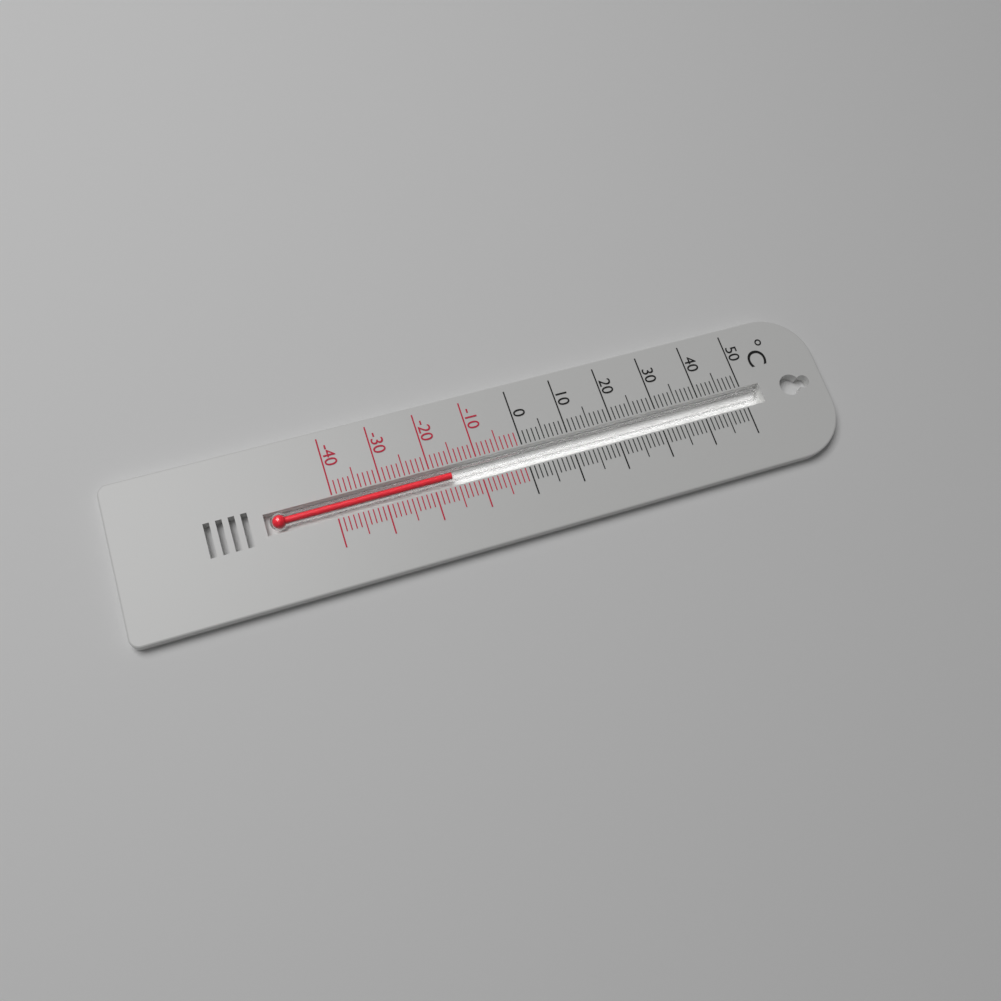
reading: -16 °C
